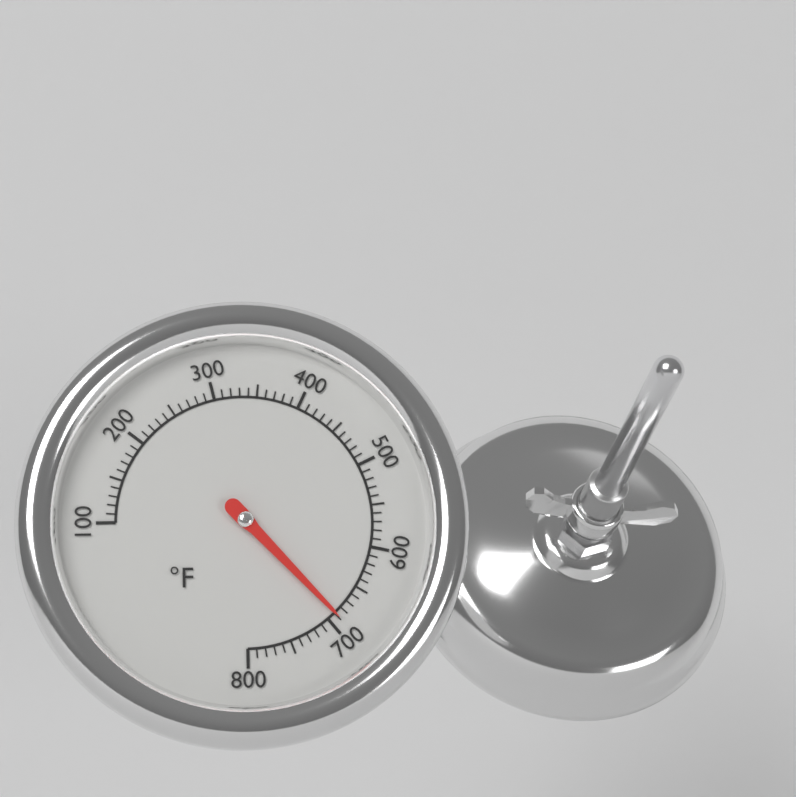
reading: 690 °F
